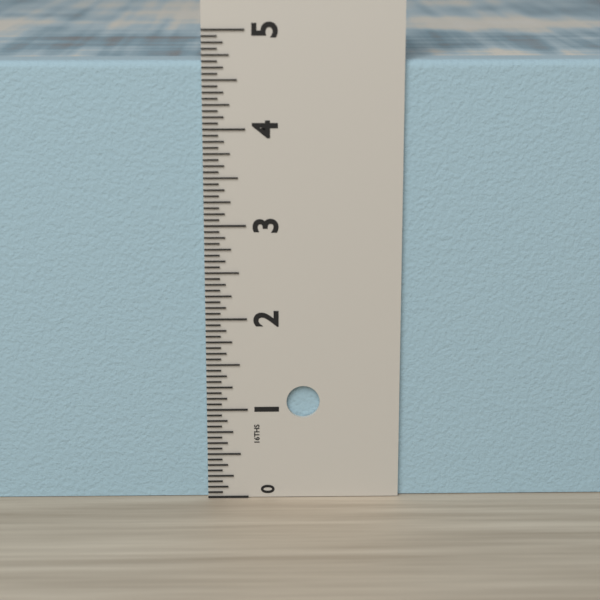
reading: 4.6875 in
